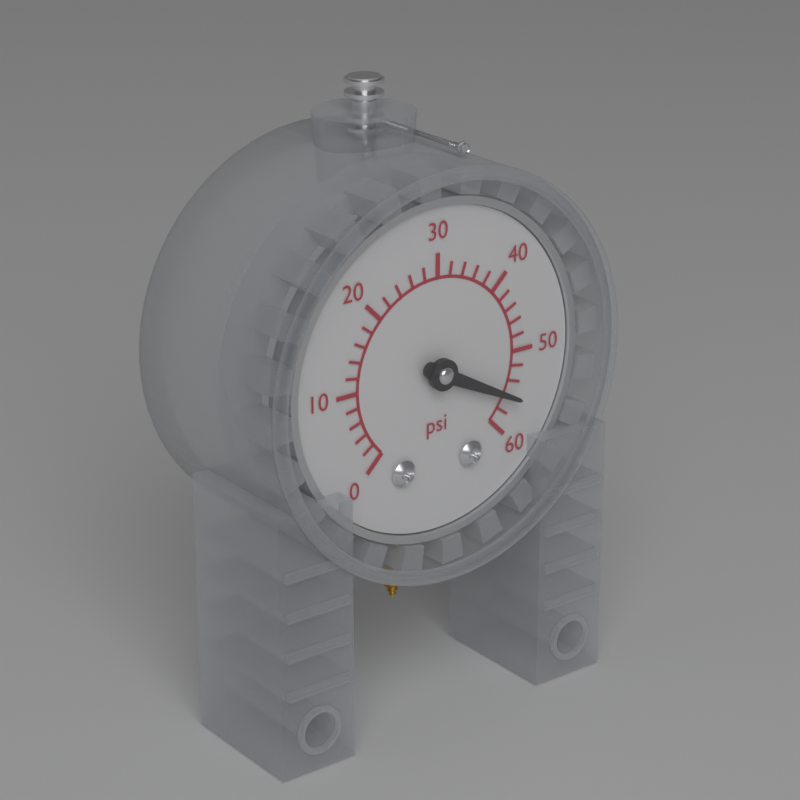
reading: 56 psi
